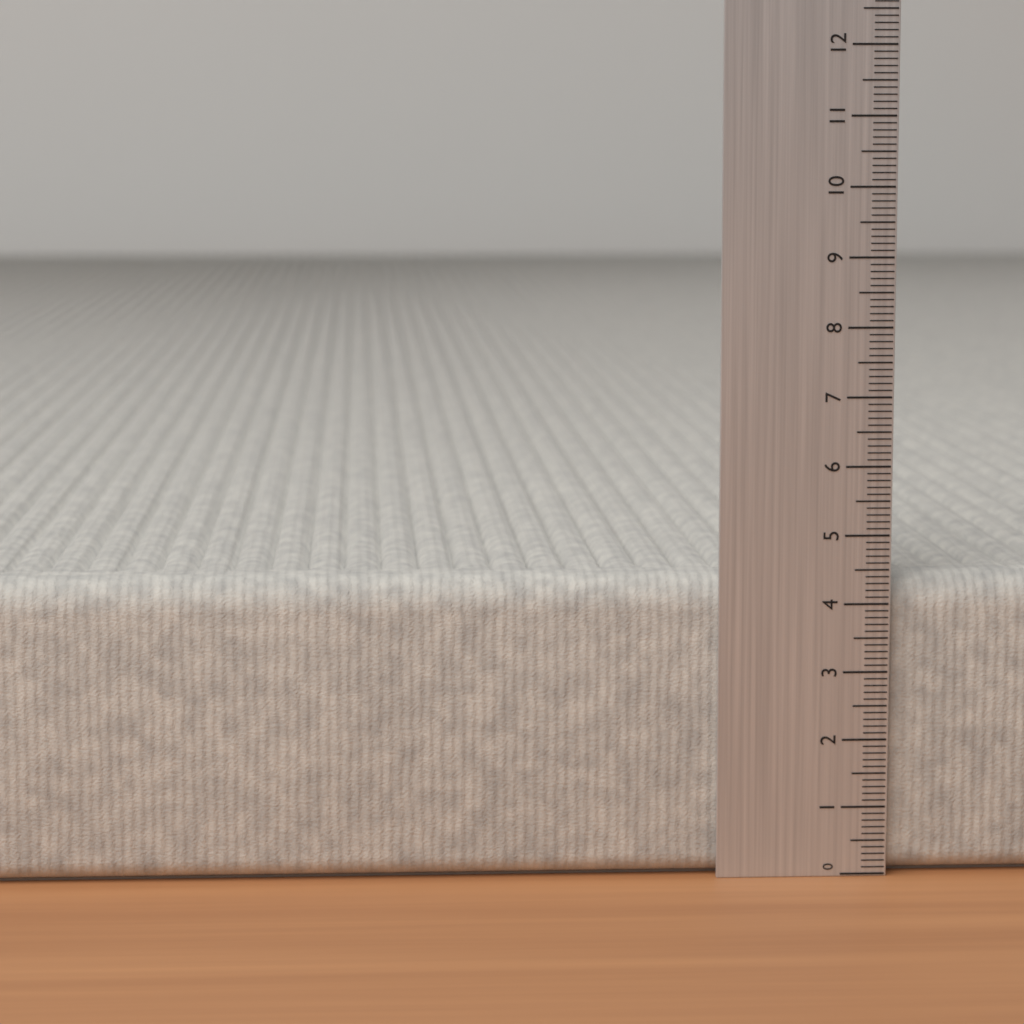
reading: 4.4 (no unit)
